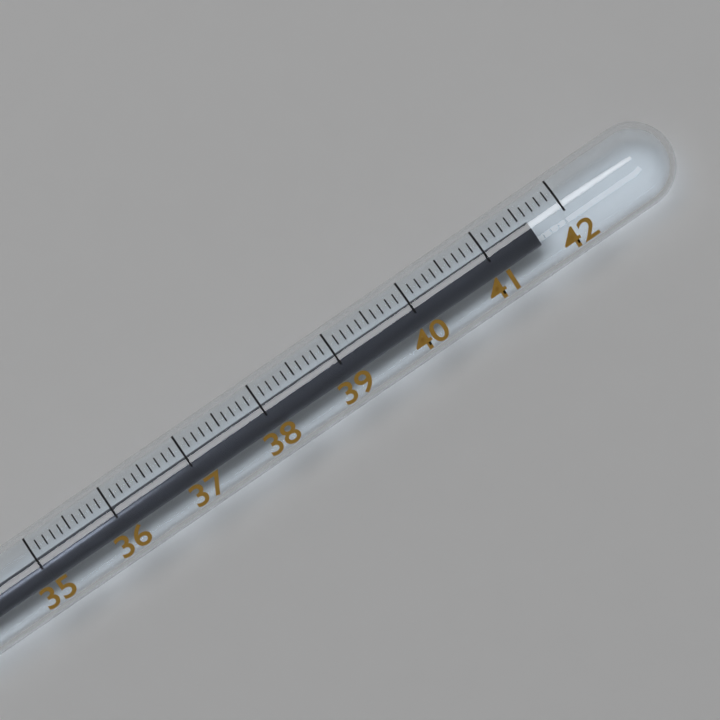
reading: 41.6 (no unit)
